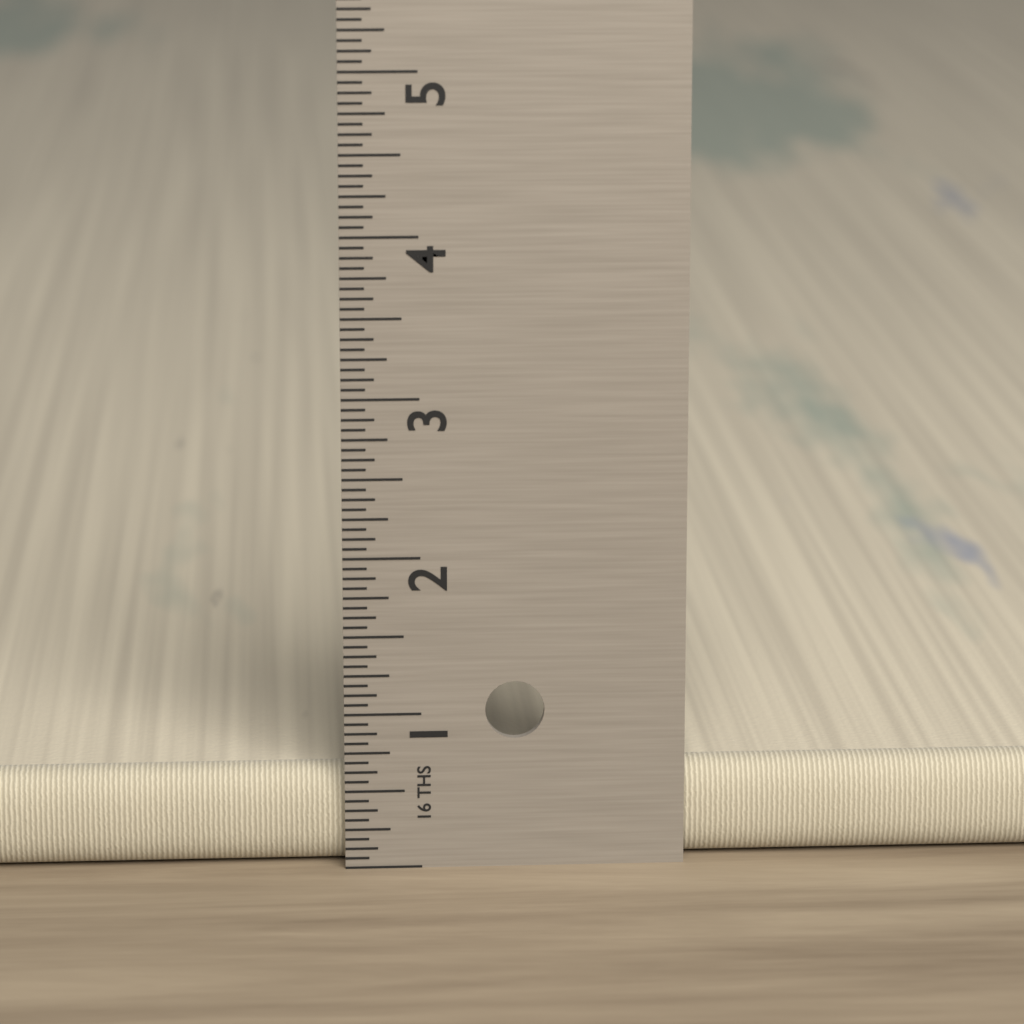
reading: 0.6250 in
